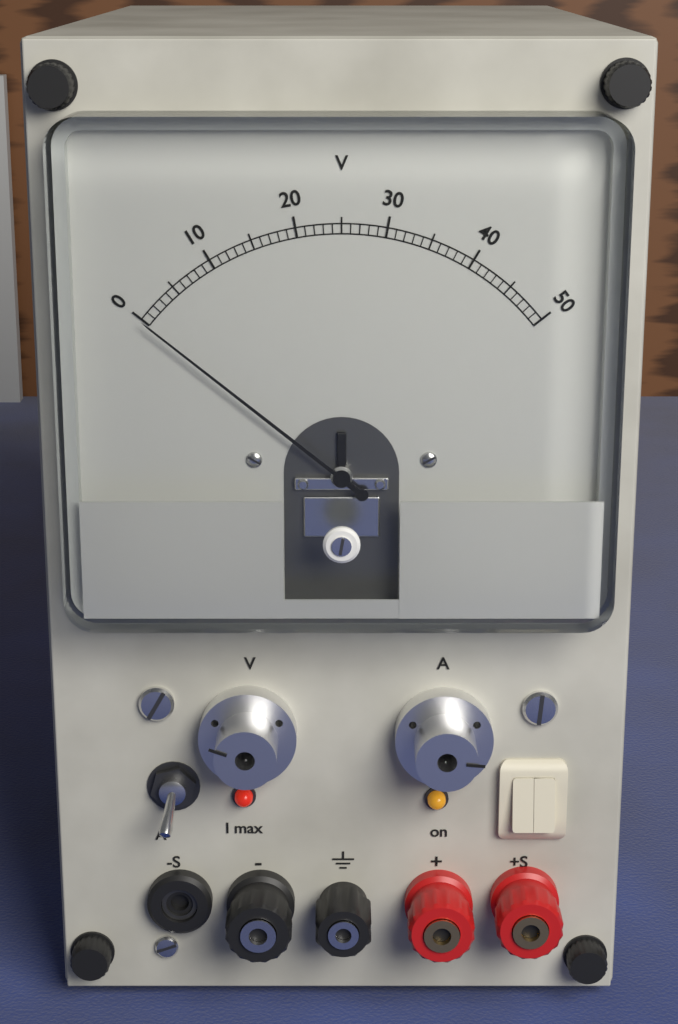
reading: 0 V
